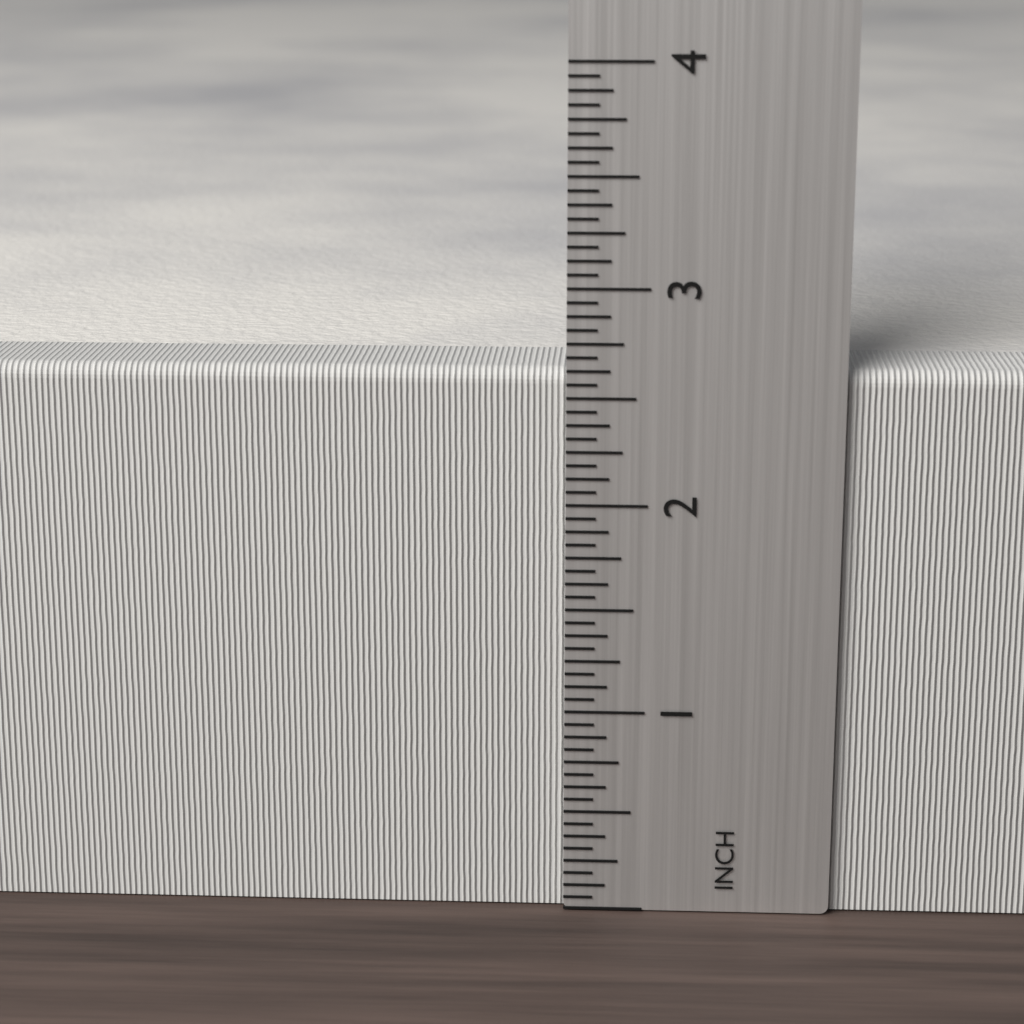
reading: 2.6250 inch
